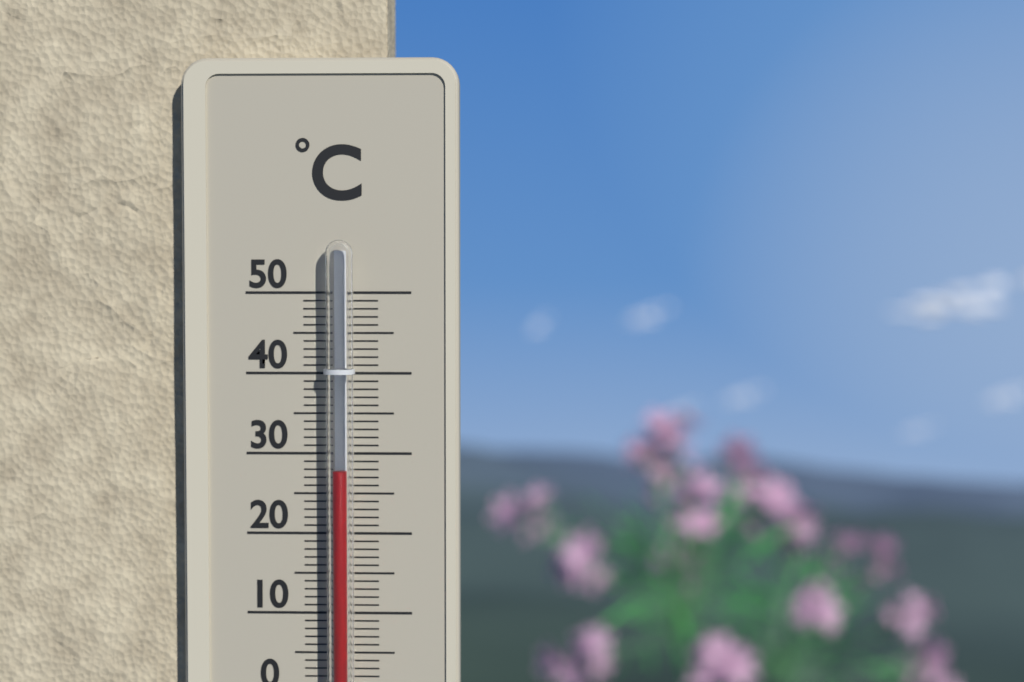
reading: 28 °C
